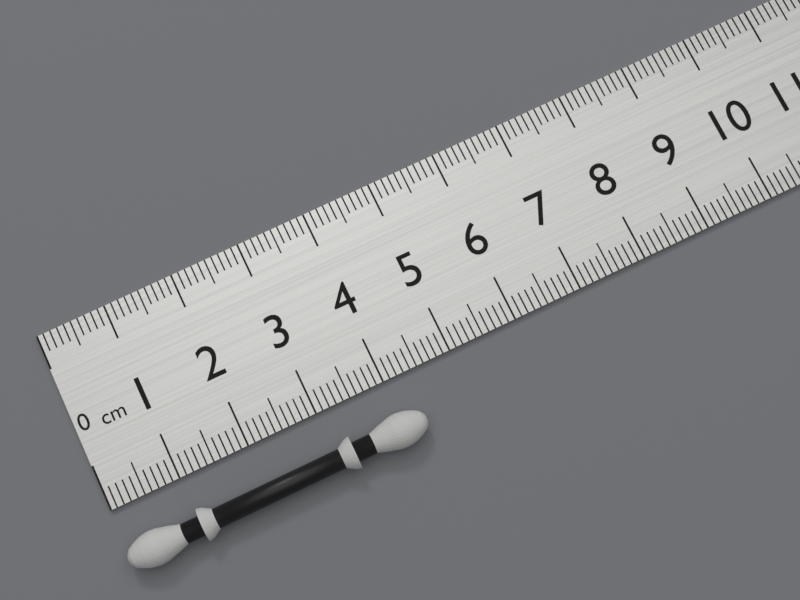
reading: 4.3 cm
